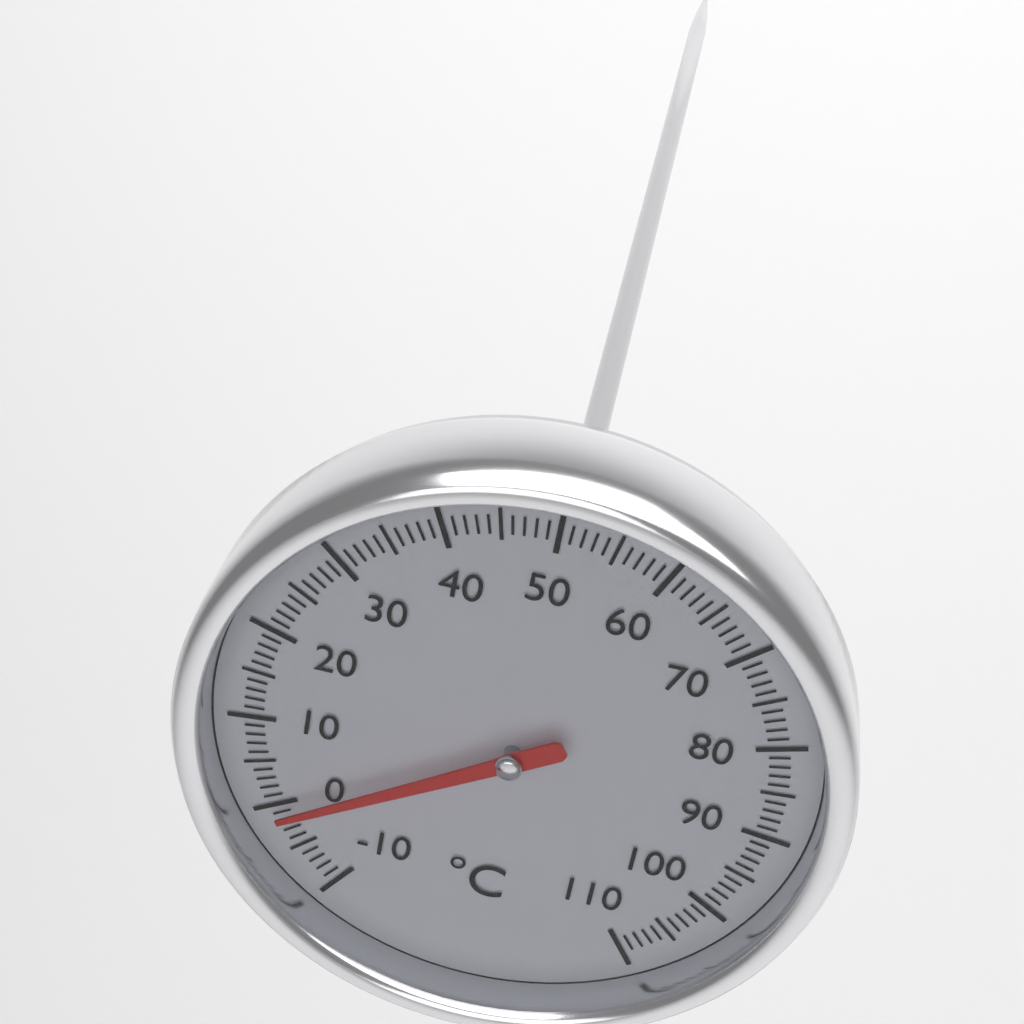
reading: -1 °C
